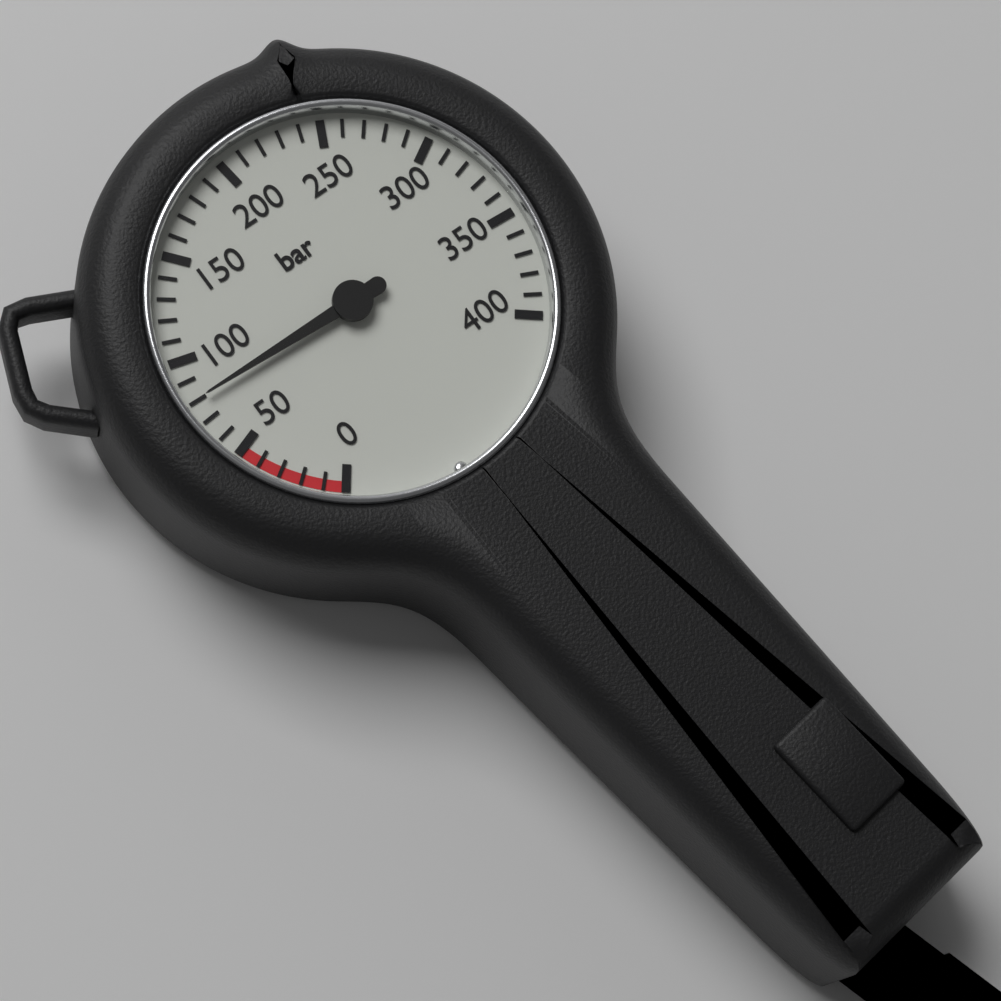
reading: 80 bar
